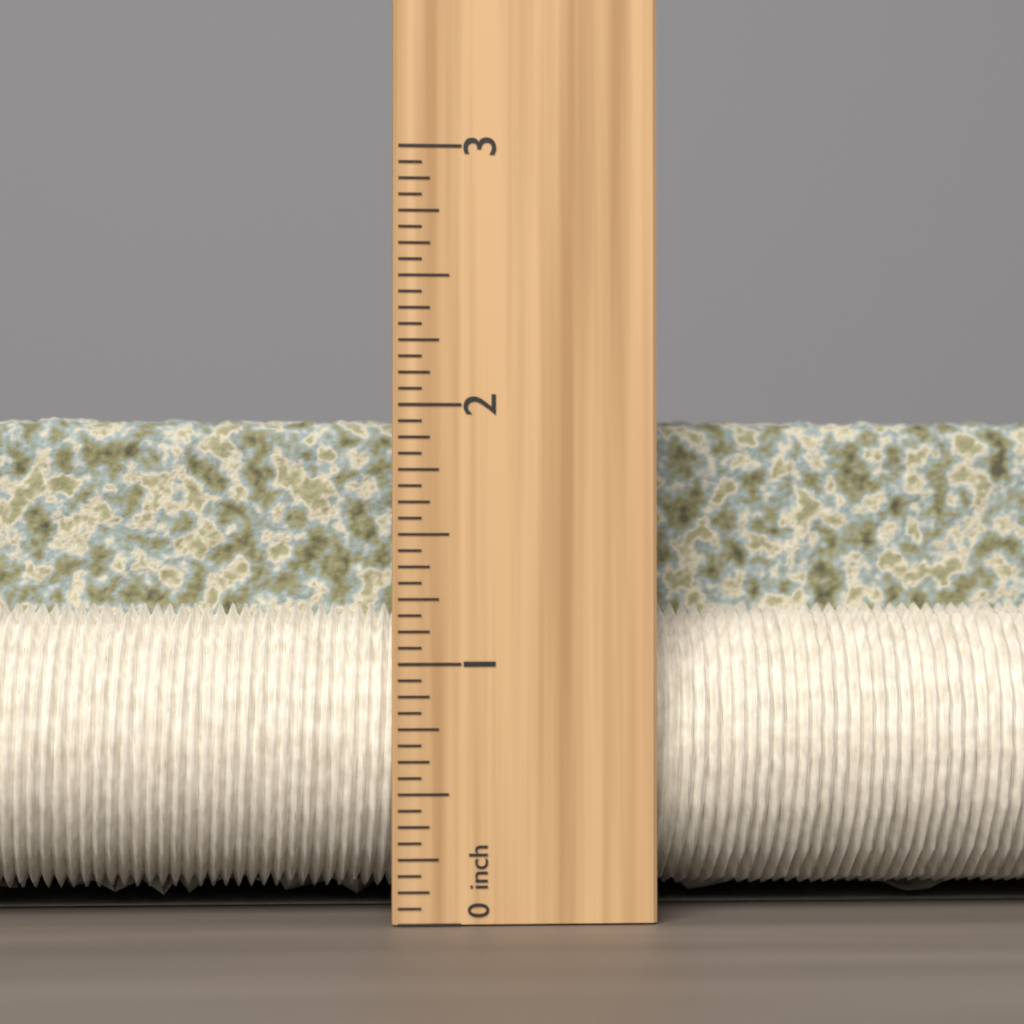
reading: 2.0000 inch
